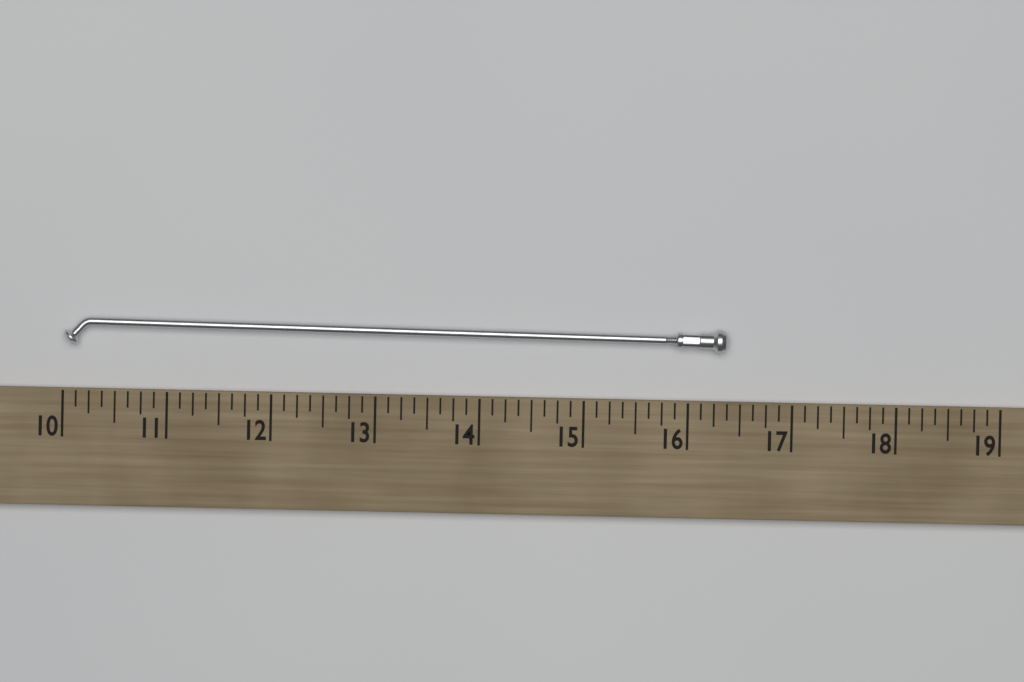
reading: 16.375 (no unit)
